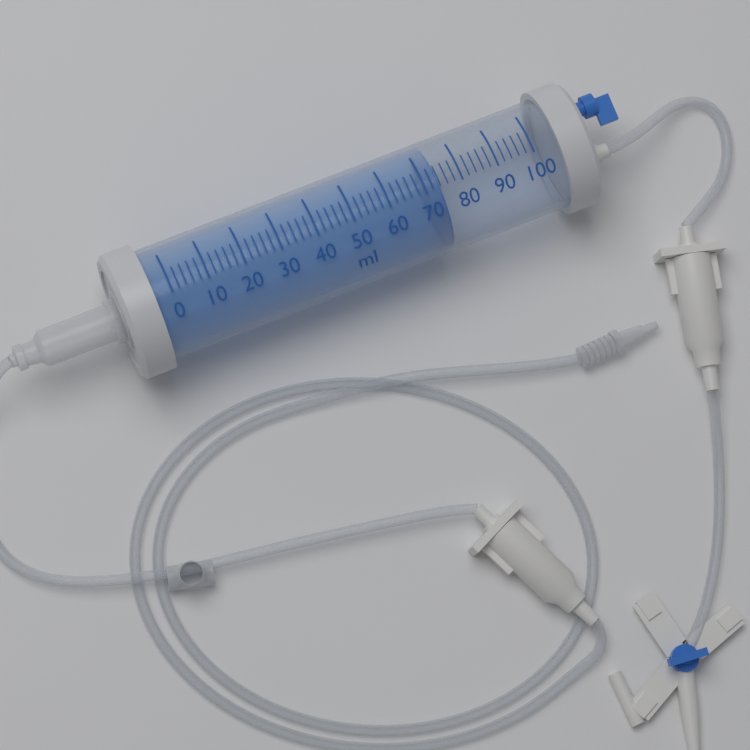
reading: 74 ml
